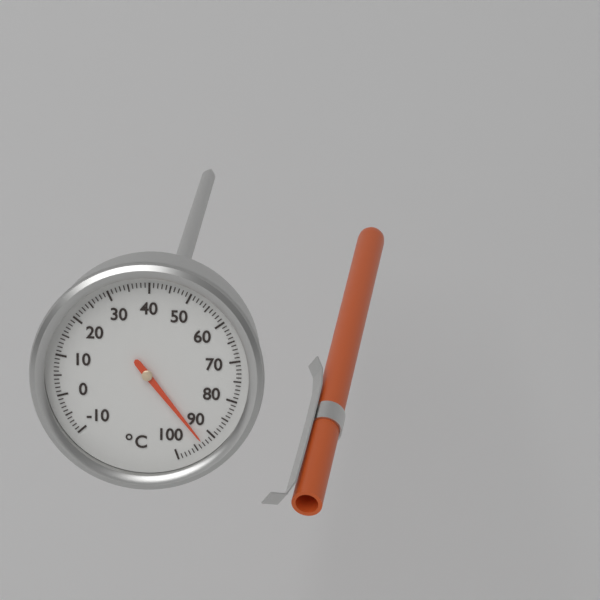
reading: 93 °C
